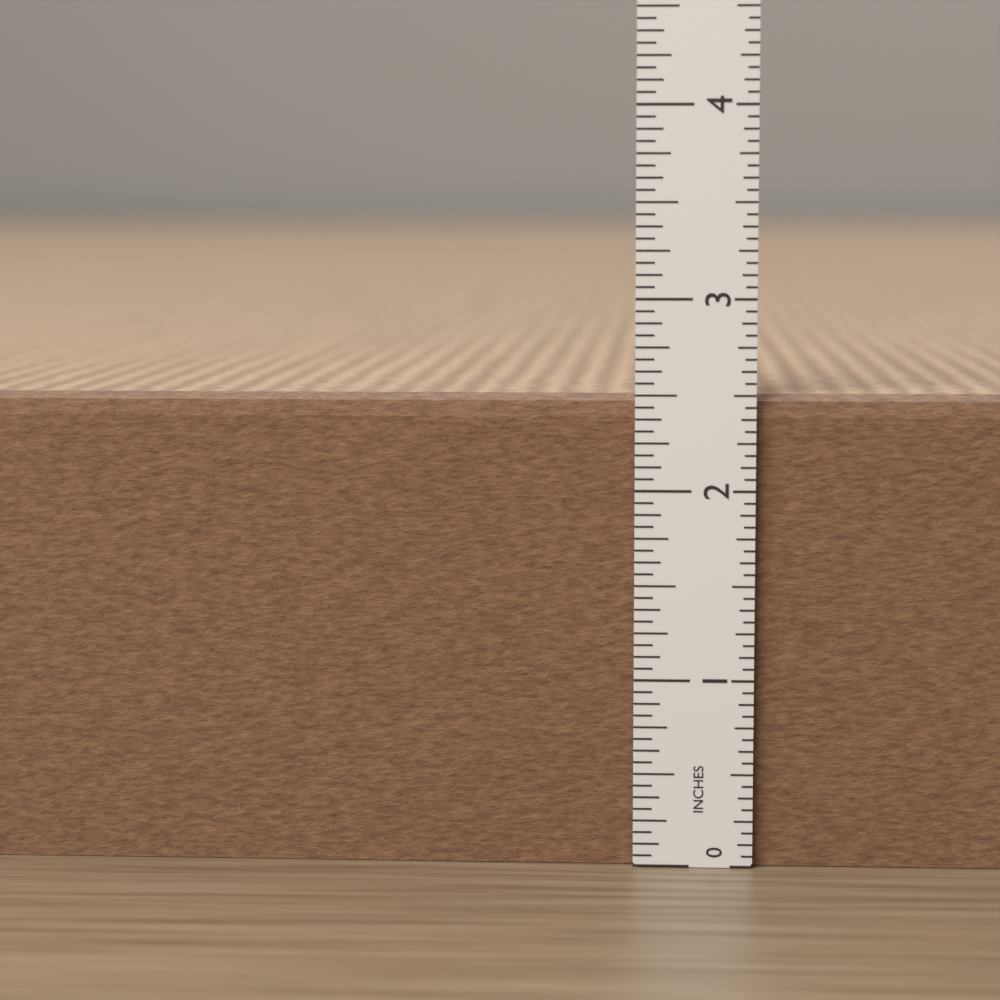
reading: 2.5000 in
